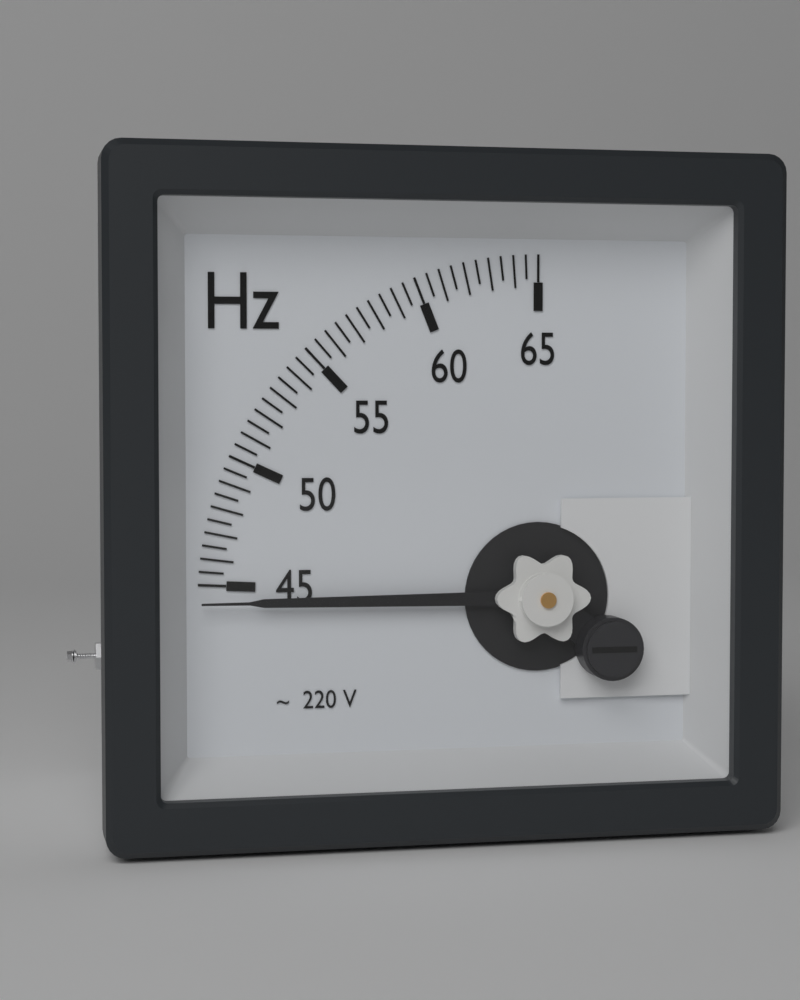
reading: 44.3 Hz
